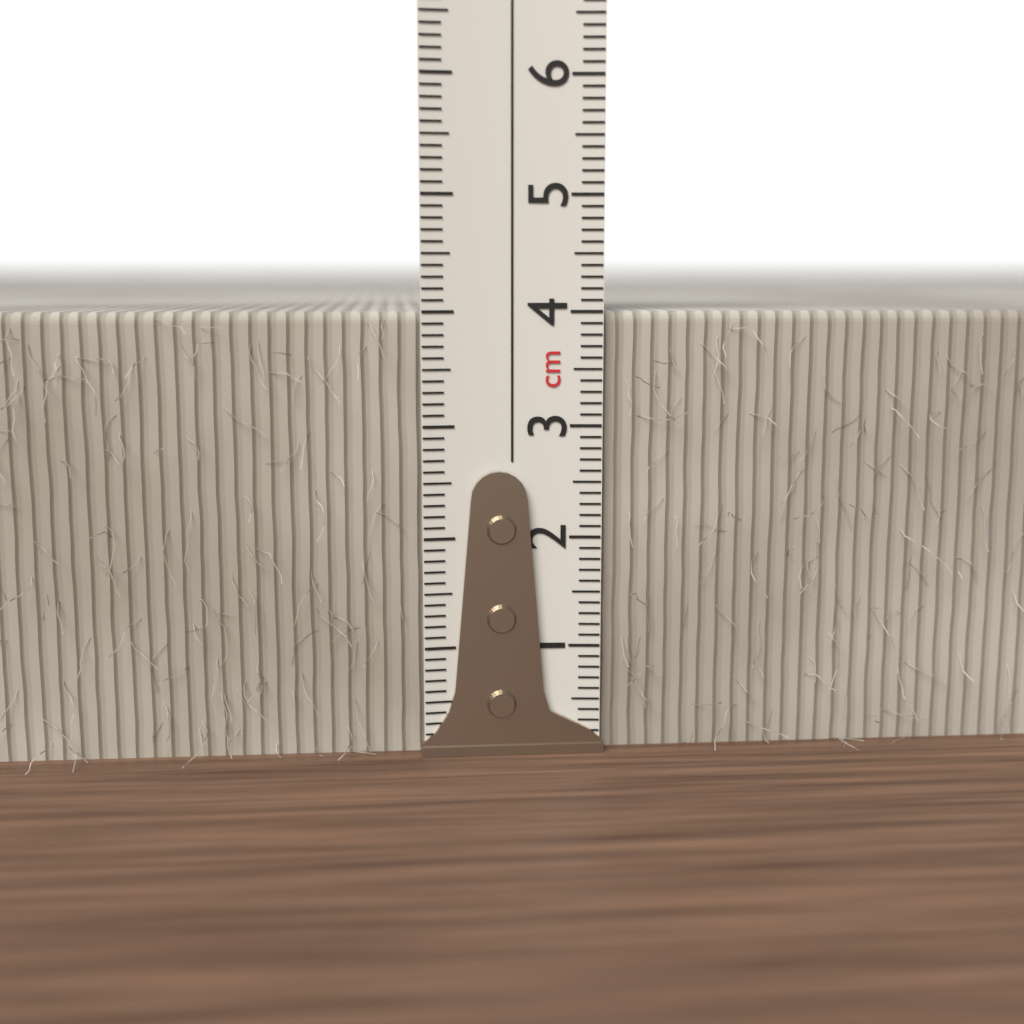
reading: 4.0 cm
